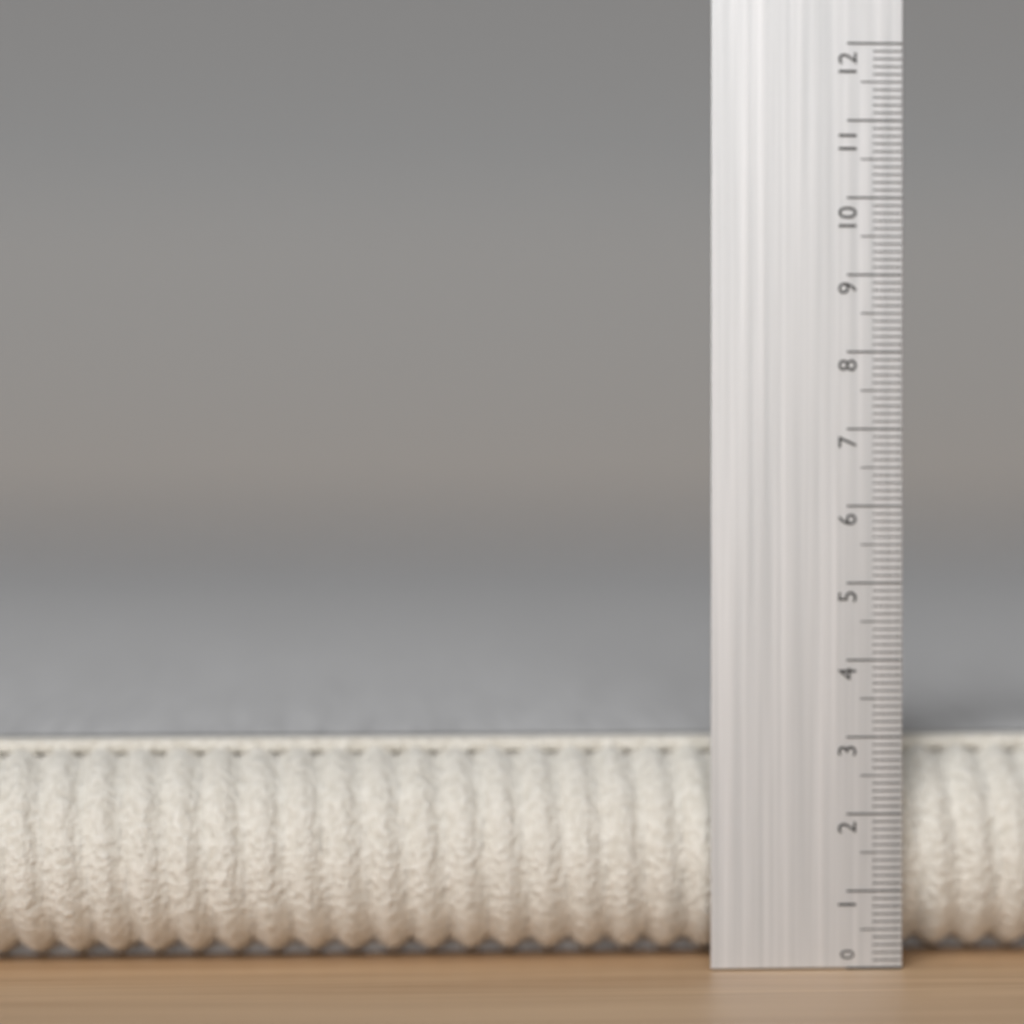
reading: 2.9 (no unit)
